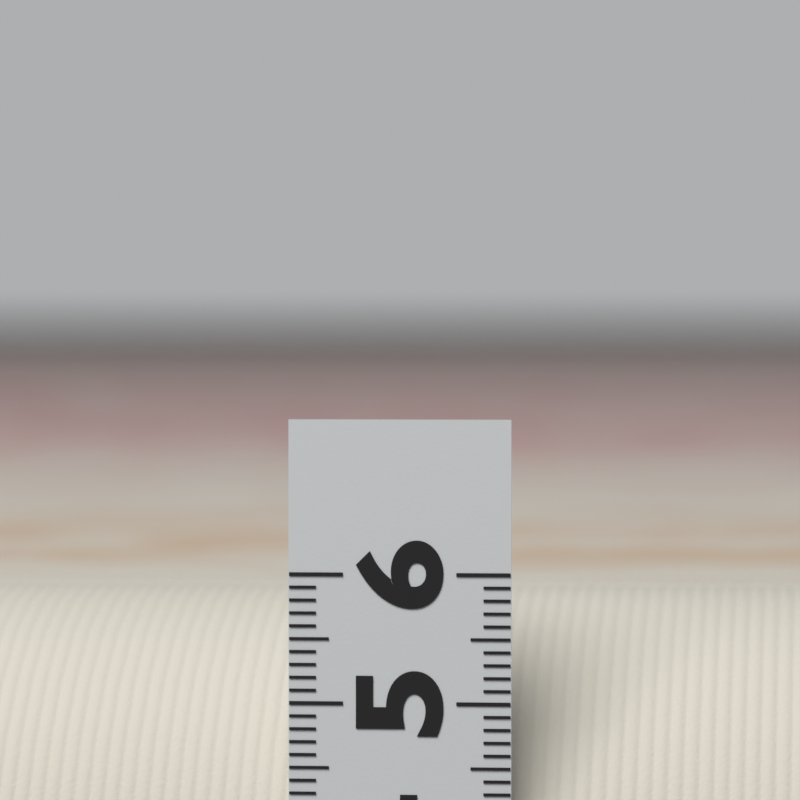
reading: 5.7 (no unit)
